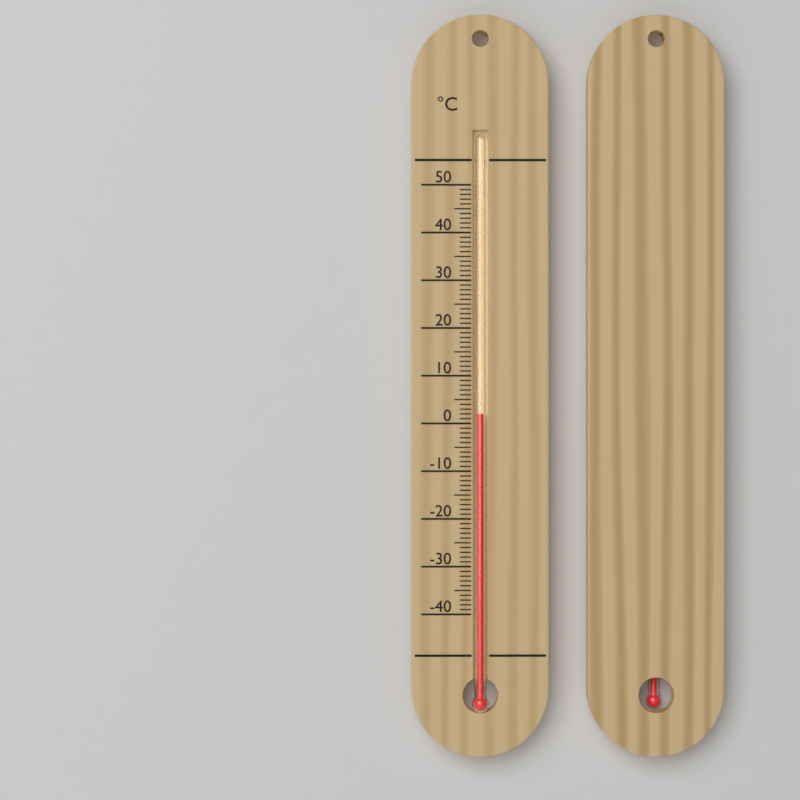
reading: 2 °C
